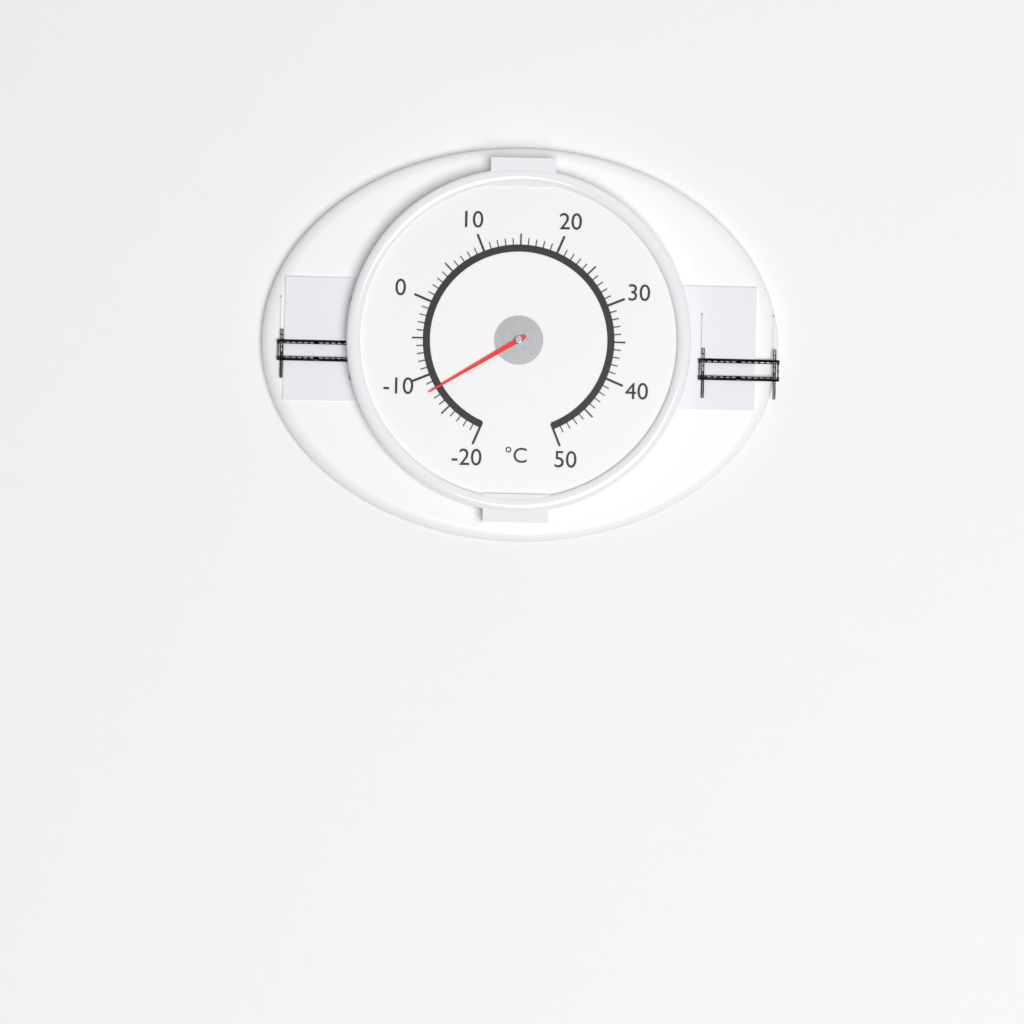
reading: -12 °C
